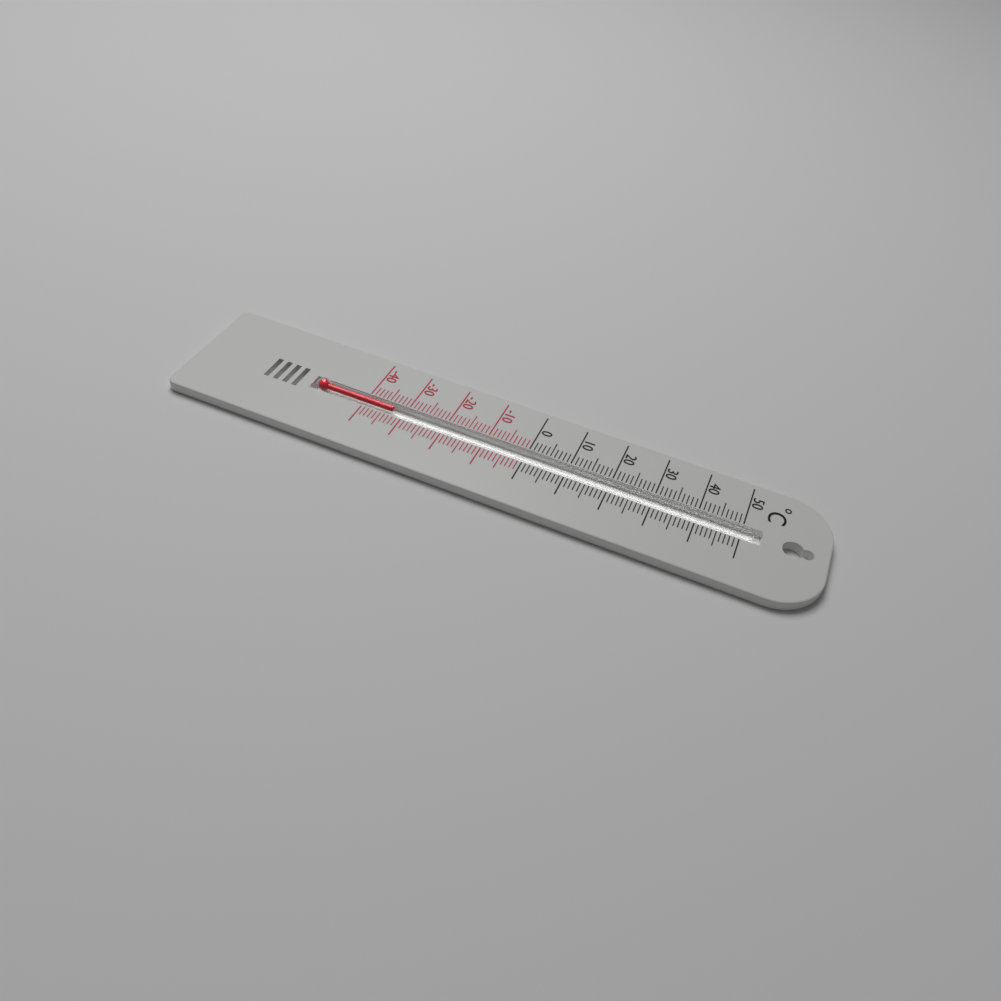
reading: -33 °C
